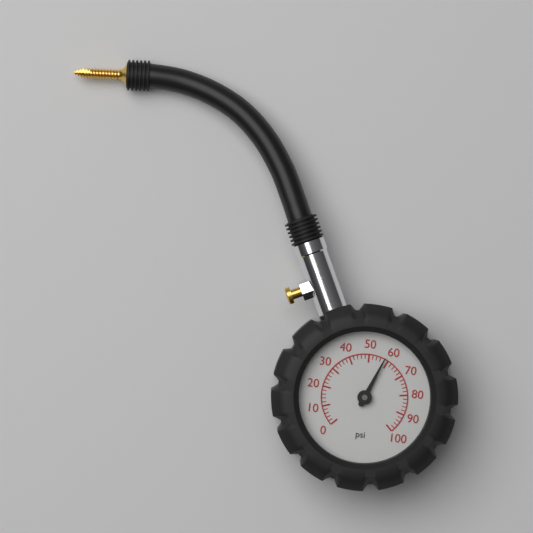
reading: 58 psi
